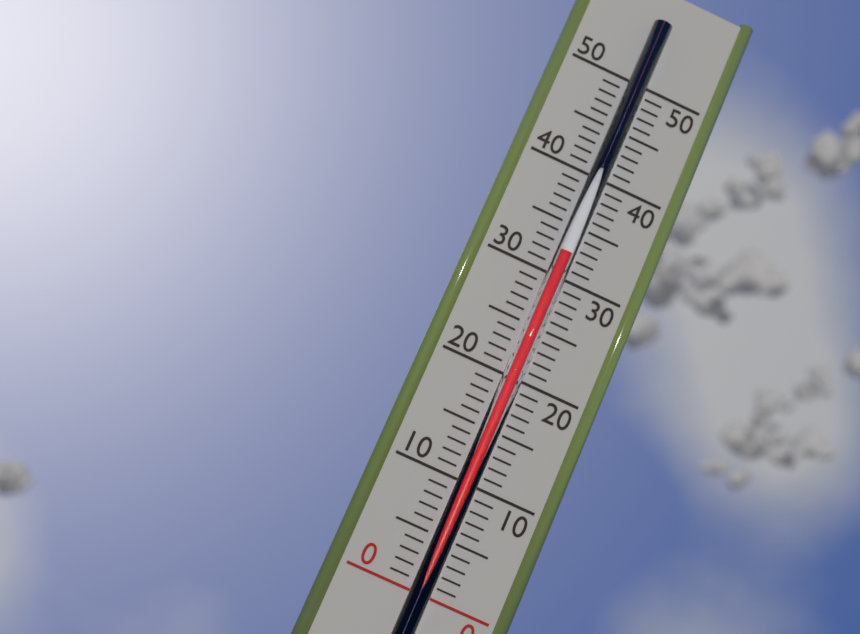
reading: 32 (no unit)
